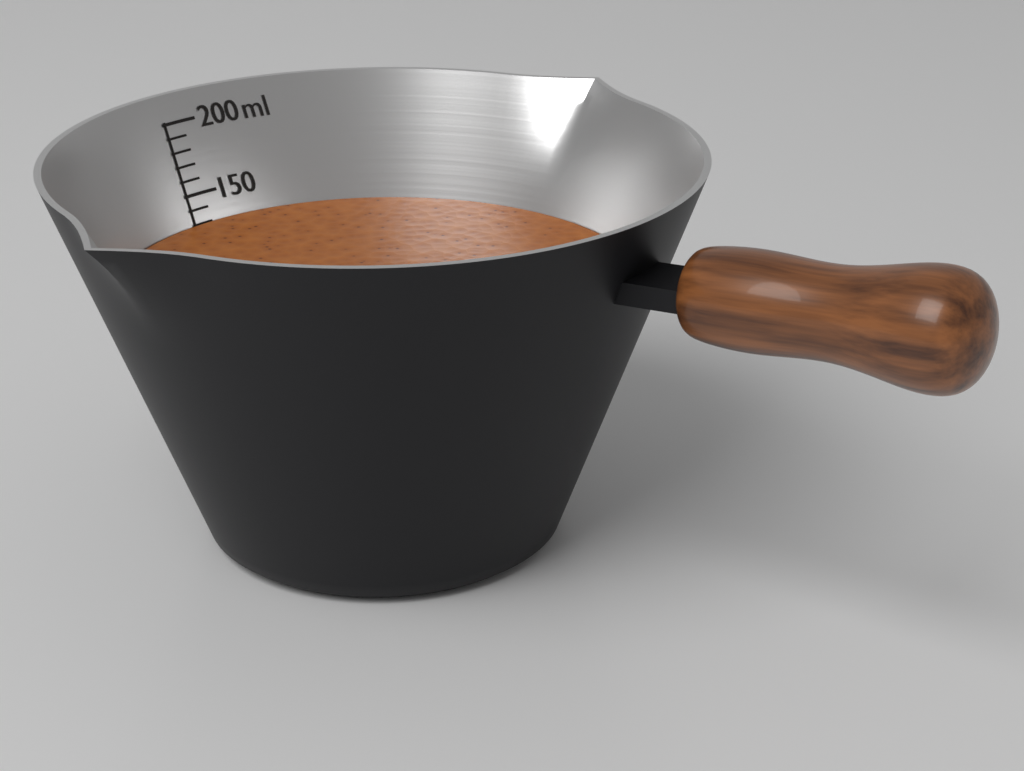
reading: 130 ml
